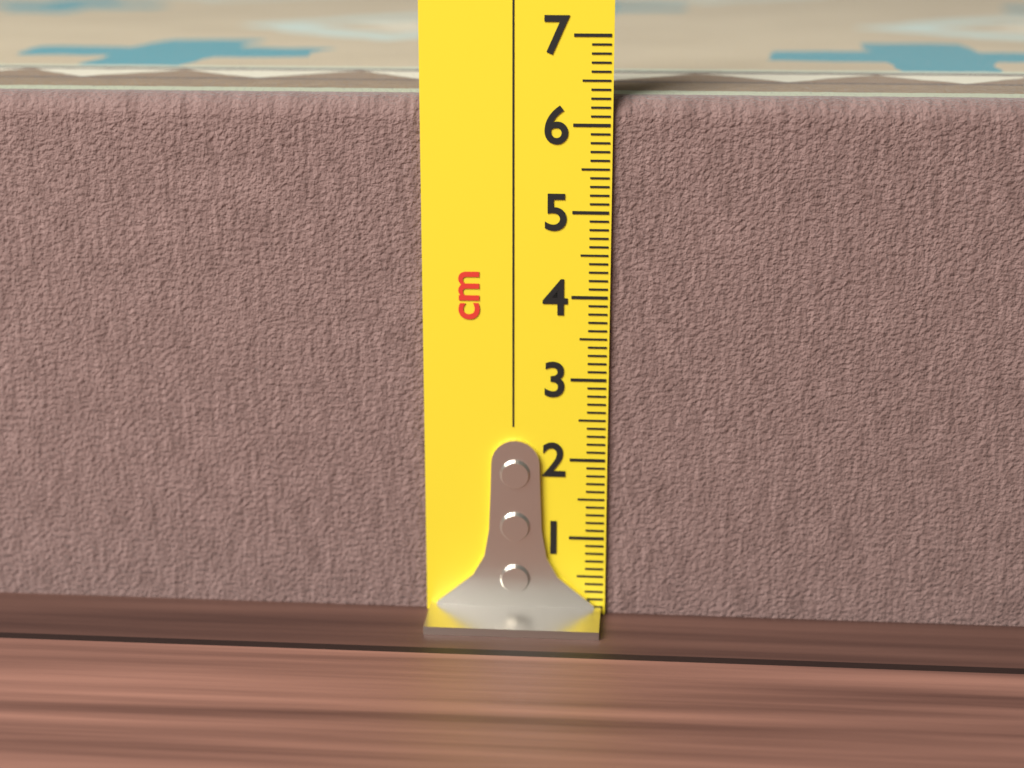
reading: 6.3 cm
